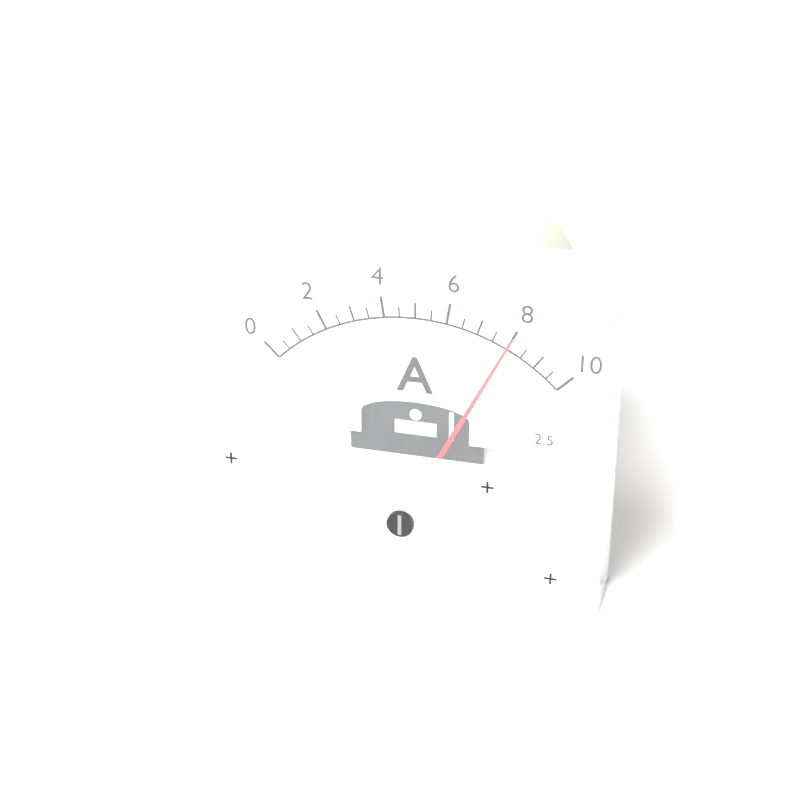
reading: 8.0 A
